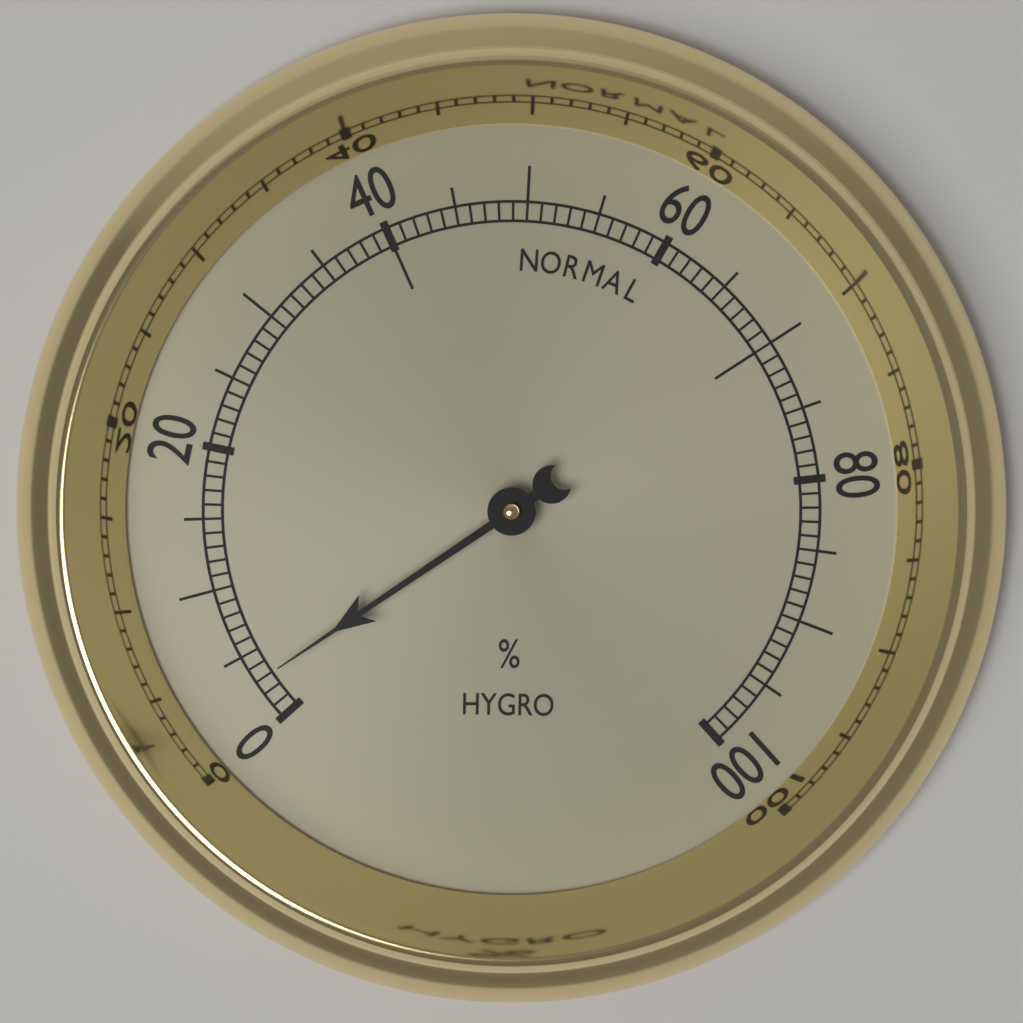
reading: 3 %
